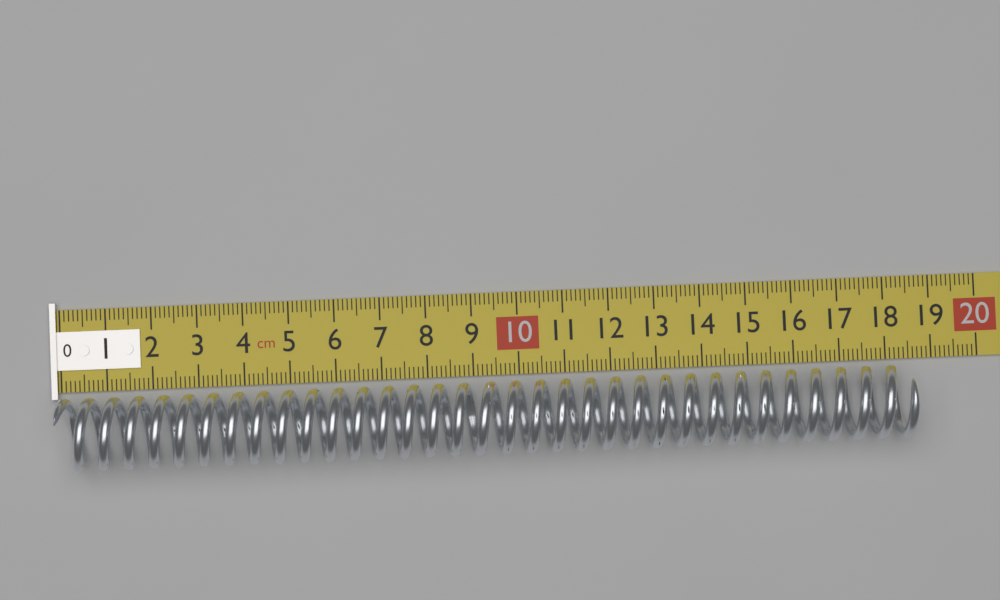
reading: 18.5 cm
